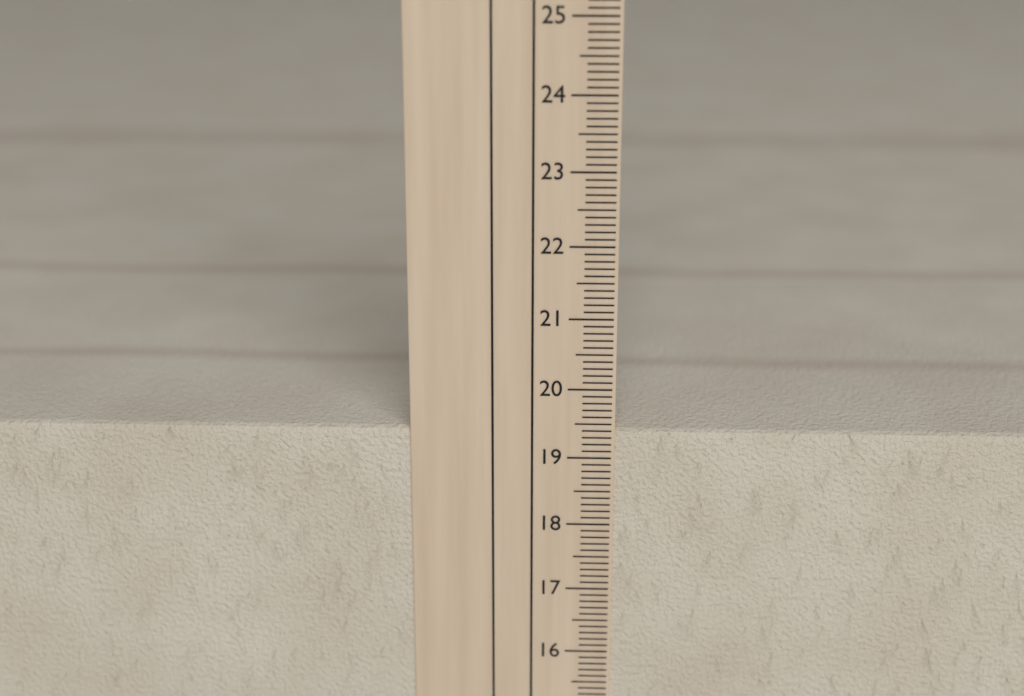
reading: 19.4 cm
